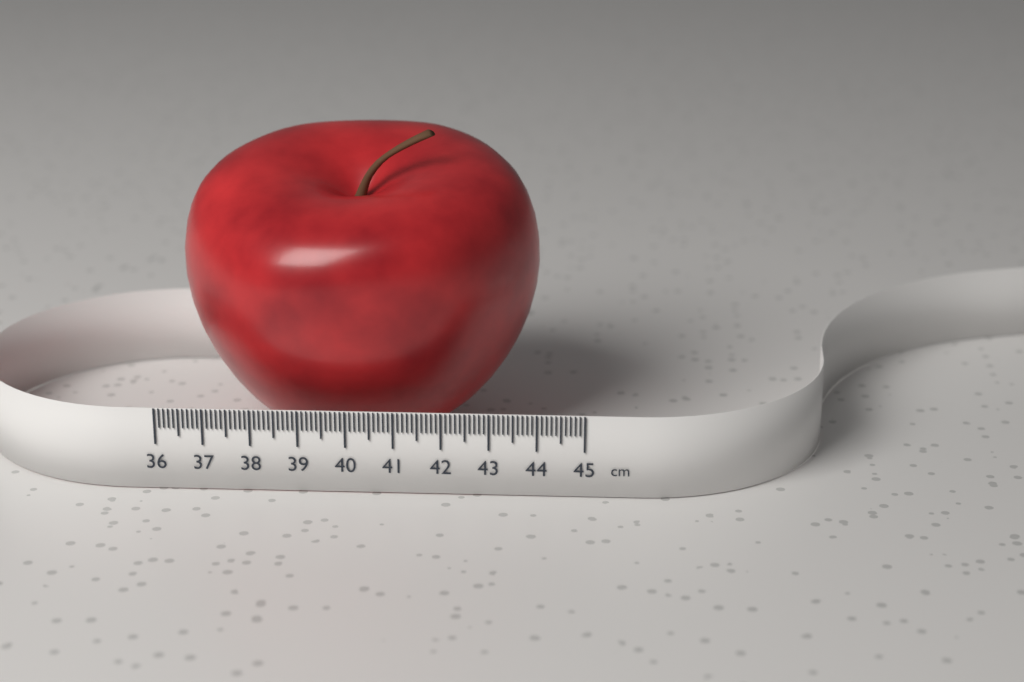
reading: 43.9 cm
